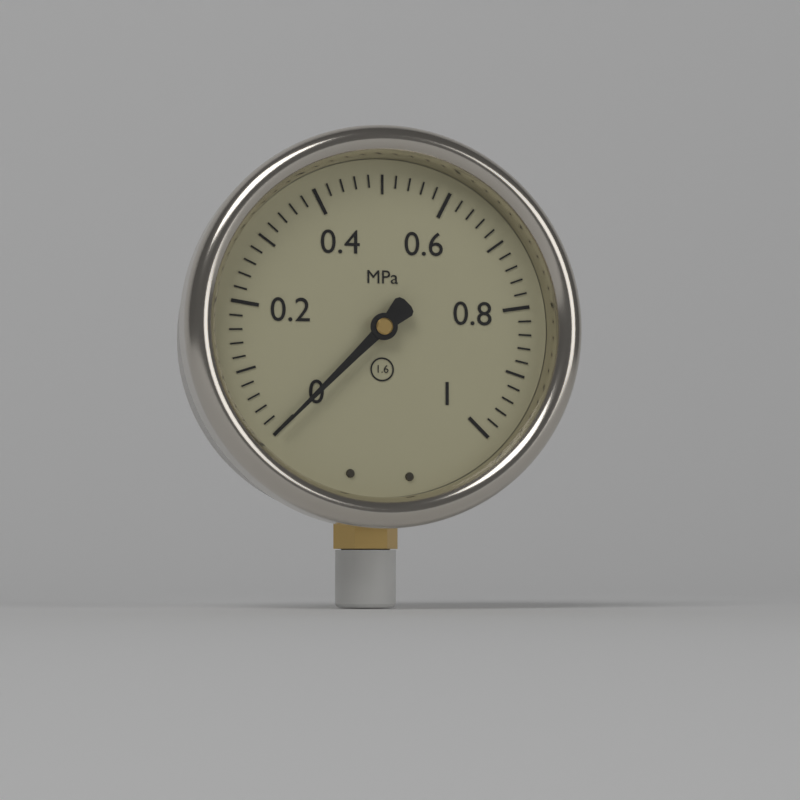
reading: 0.00 MPa
